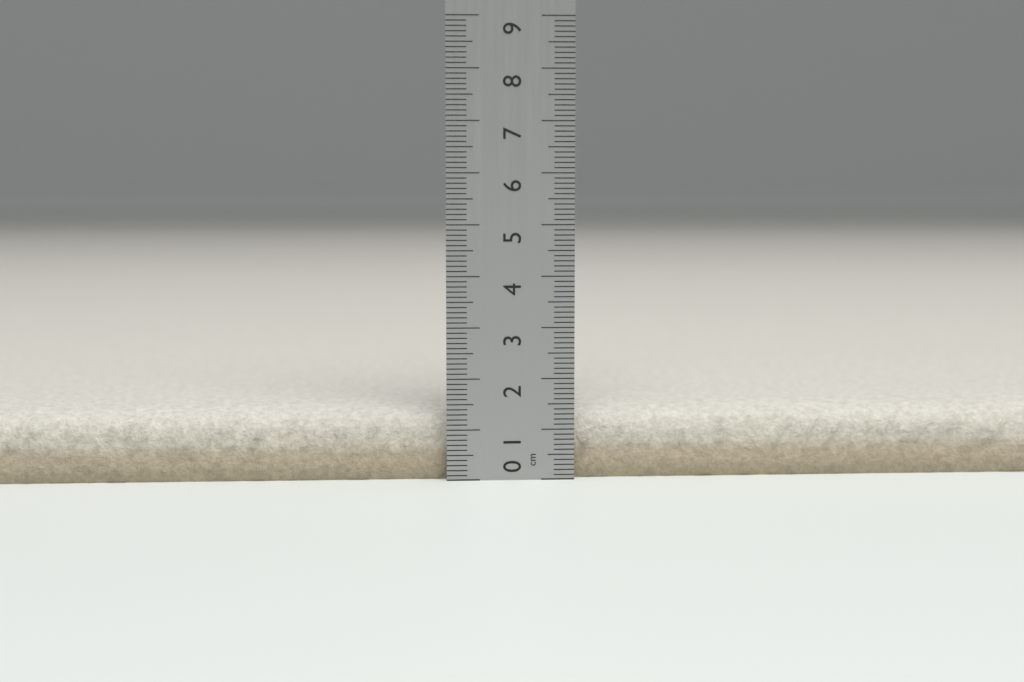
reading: 1.4 cm
